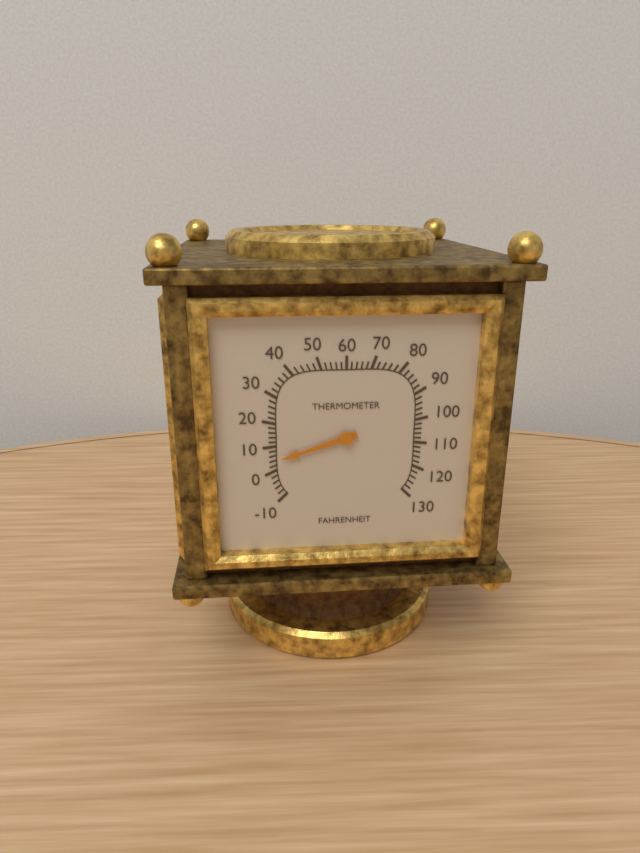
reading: 4 °F
